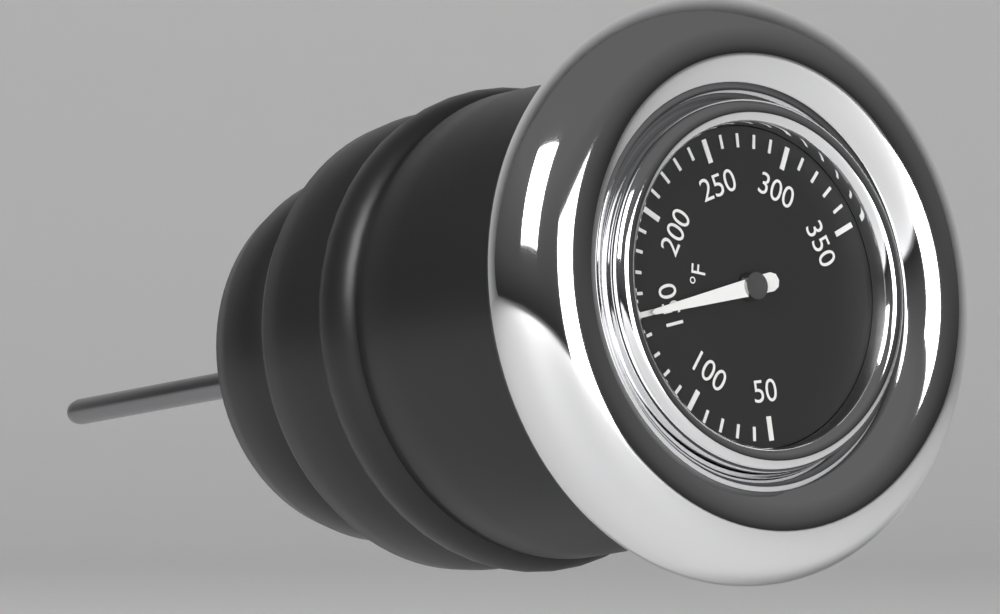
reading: 150 °F
